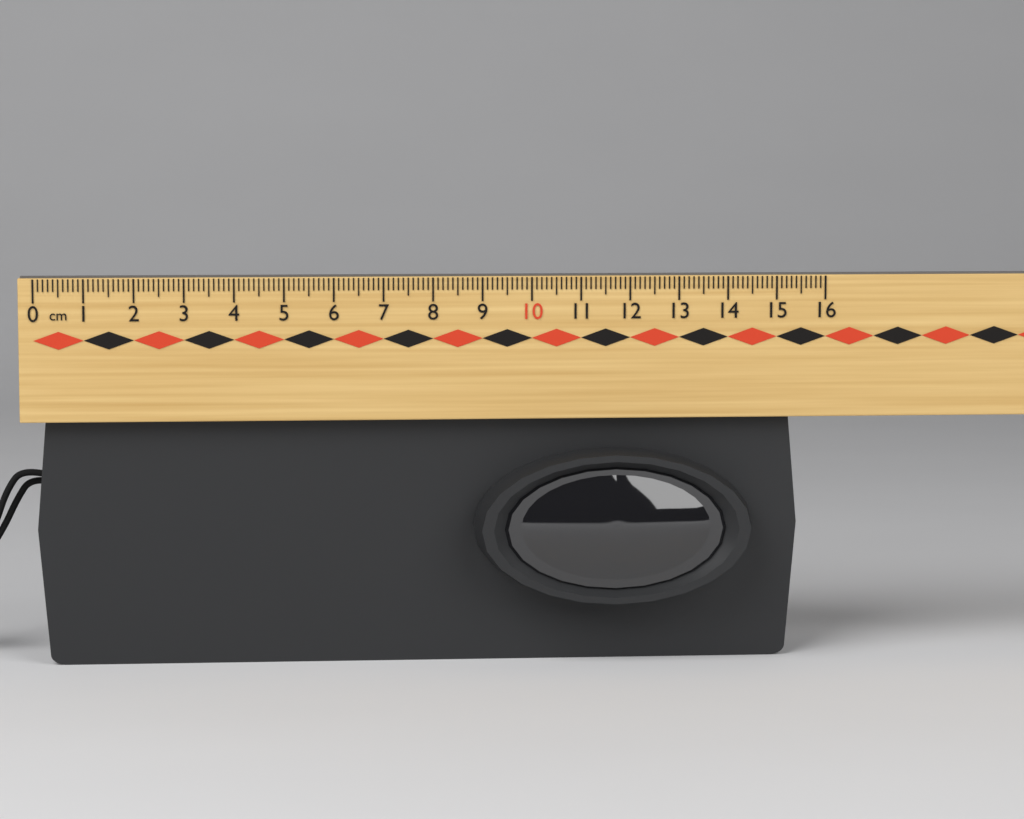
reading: 15.5 cm
